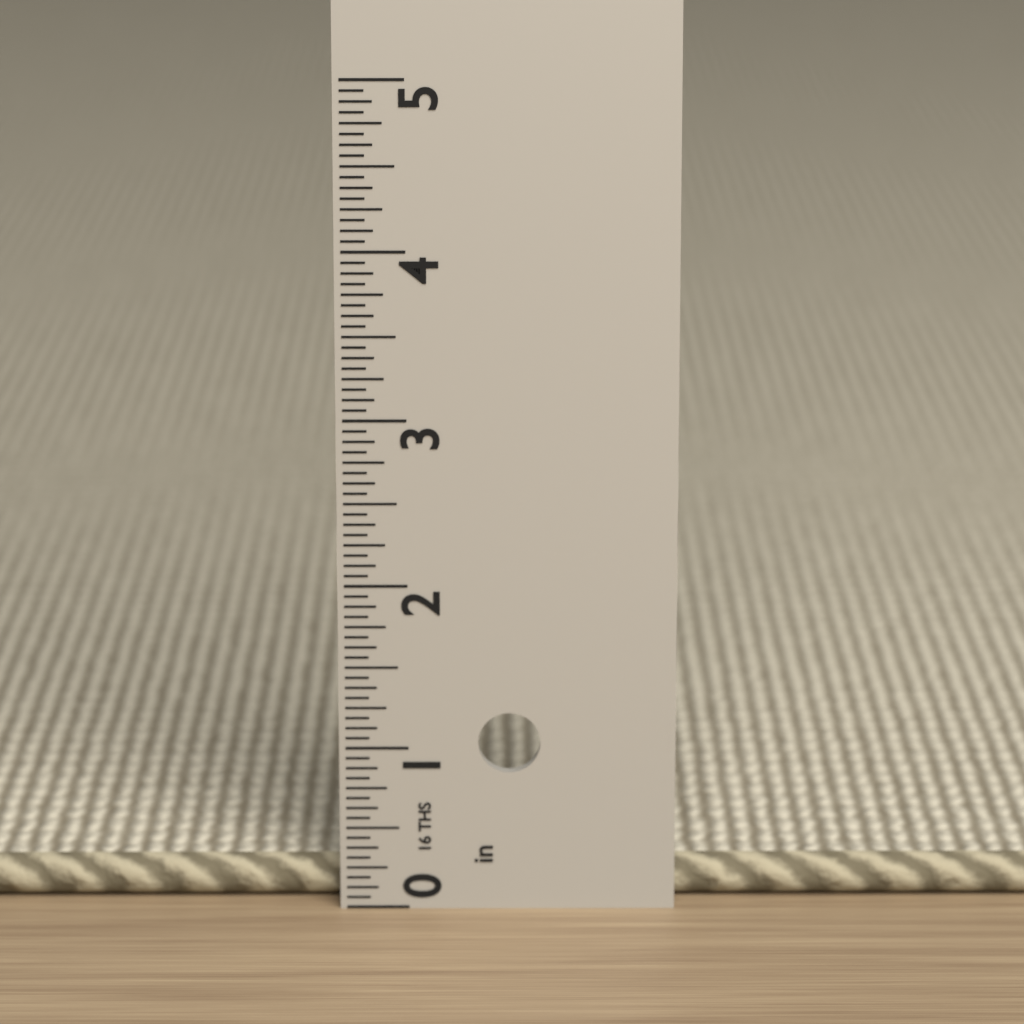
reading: 0.2500 in
